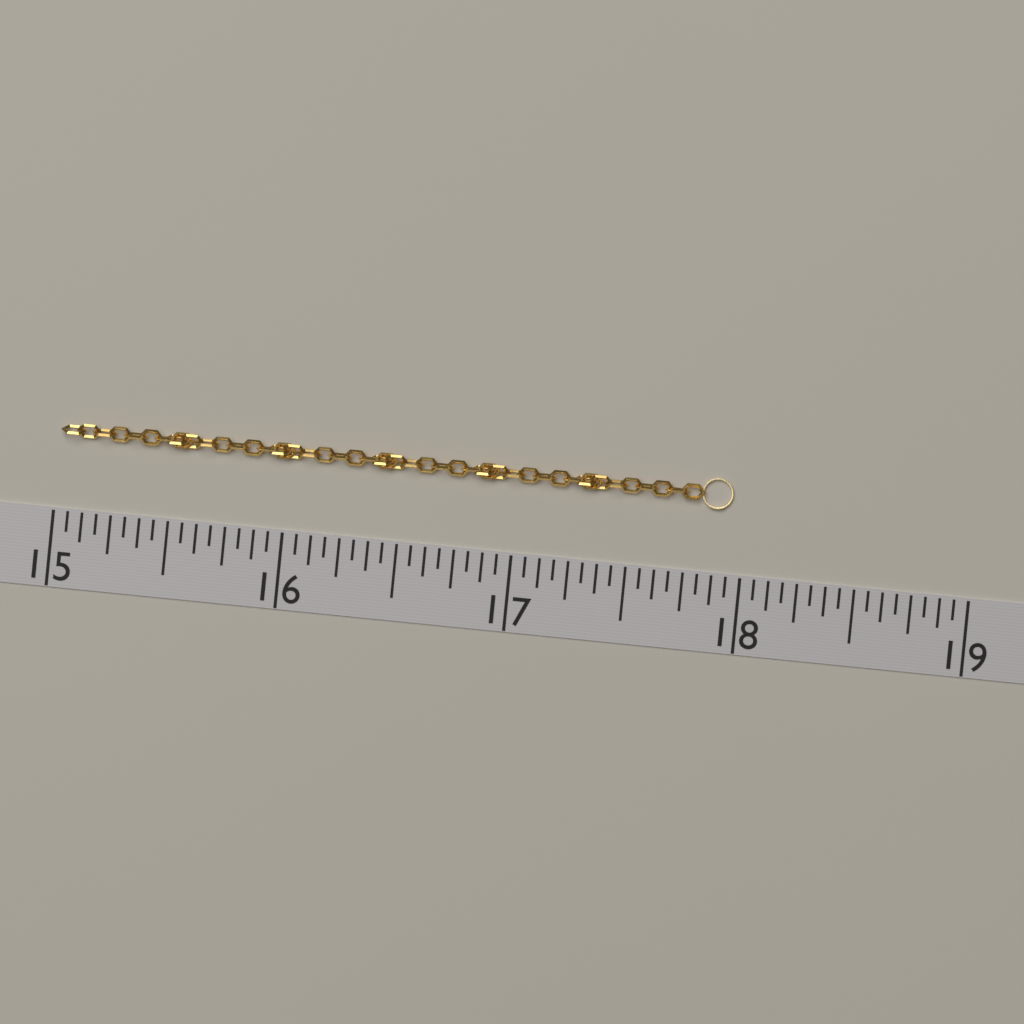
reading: 17.9375 (no unit)
